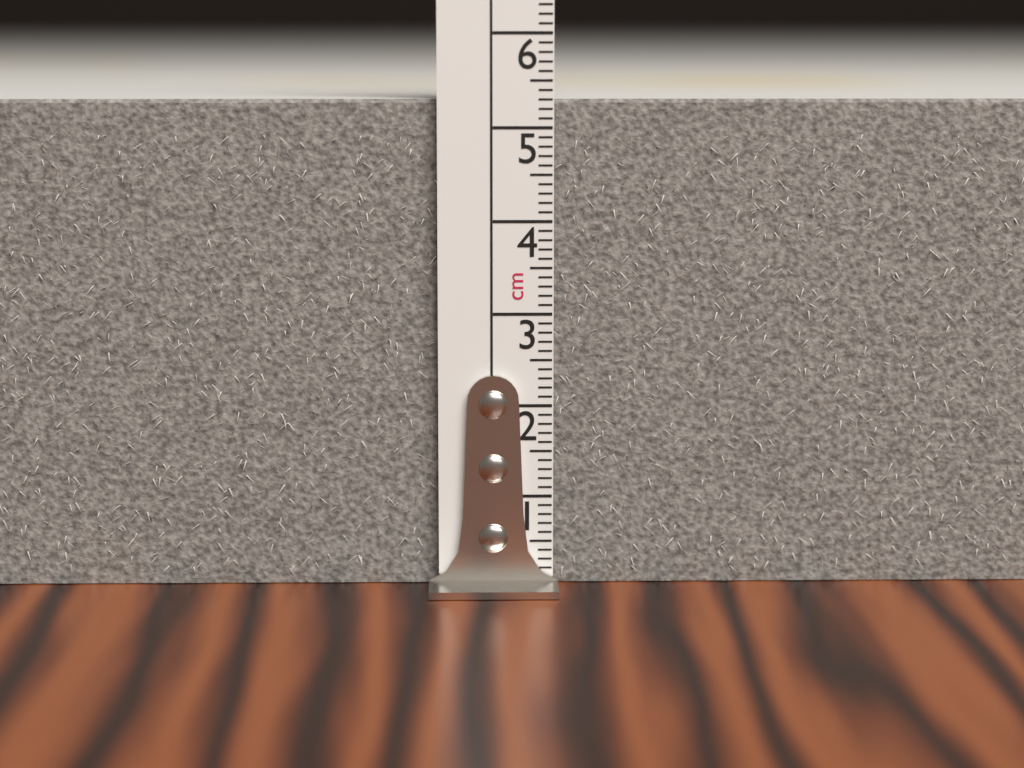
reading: 5.3 cm
